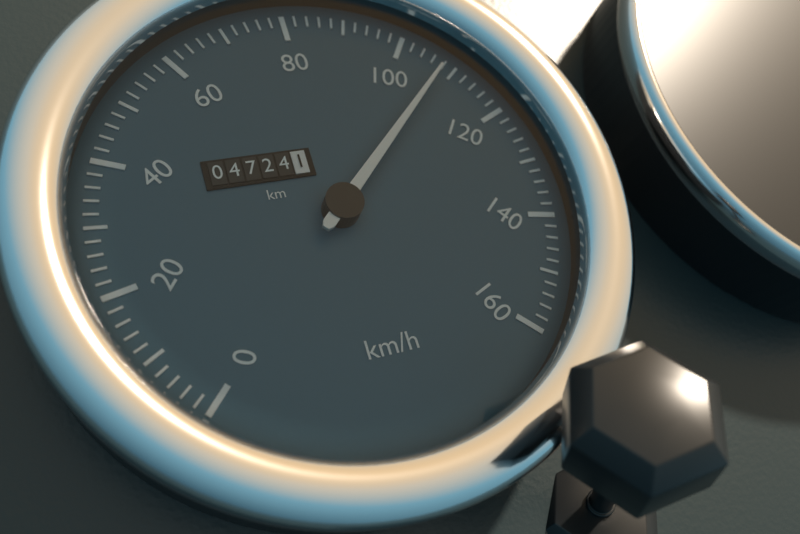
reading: 108 km/h
